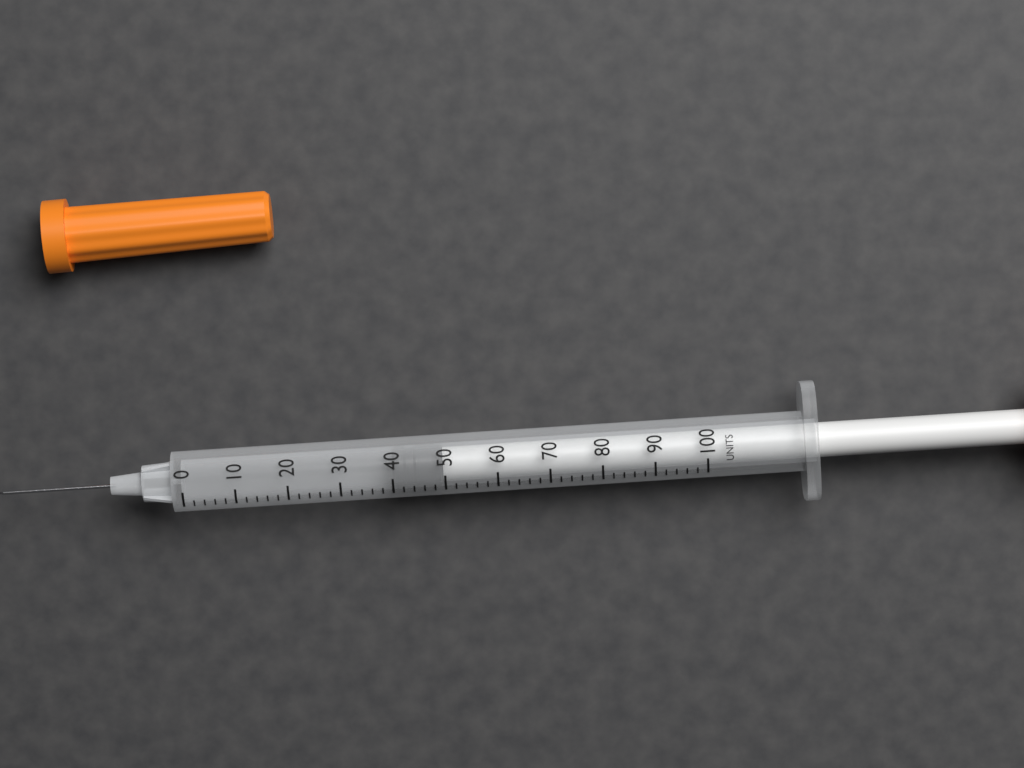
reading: 40 units
